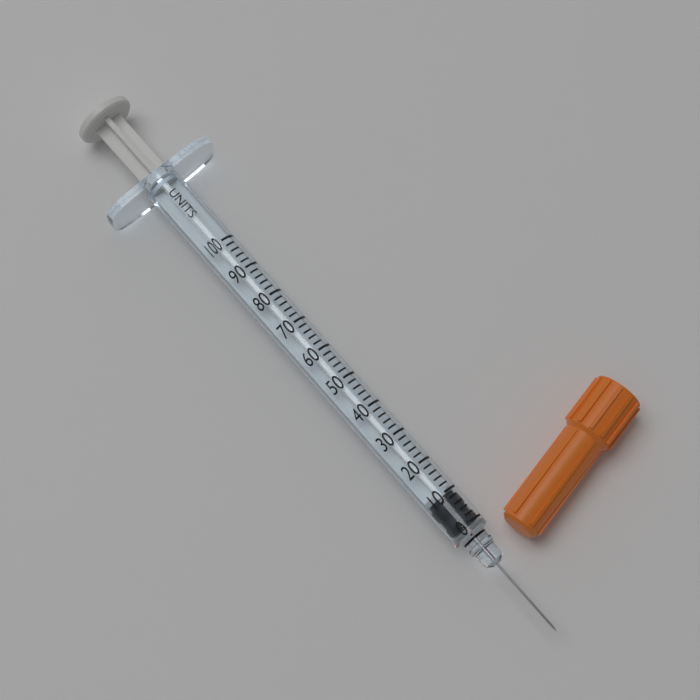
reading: 0 units
